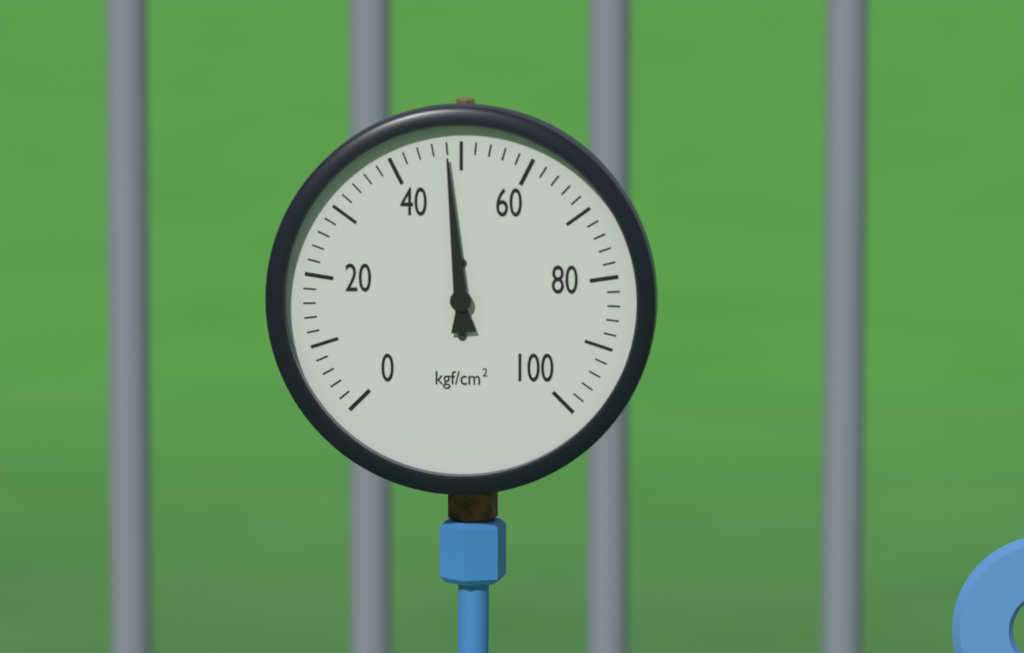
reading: 48 kgf/cm²
